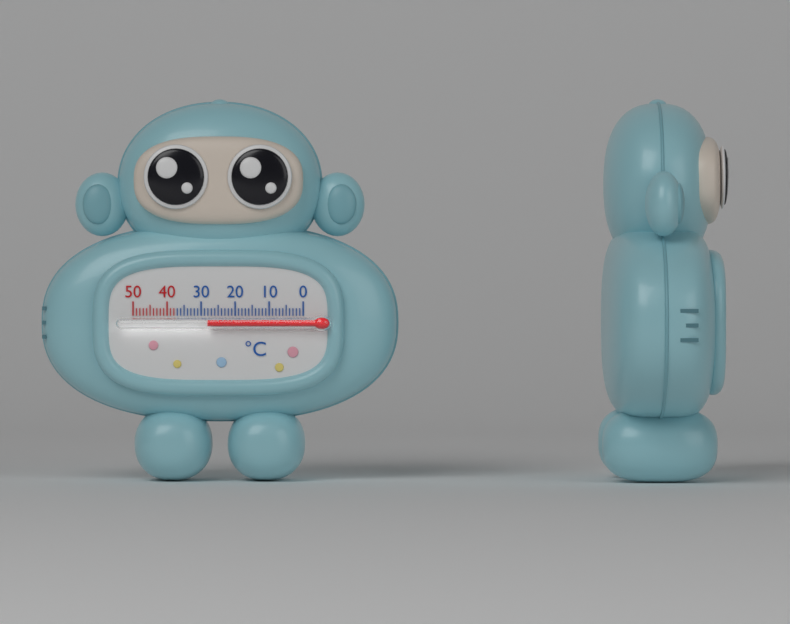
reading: 28 °C
